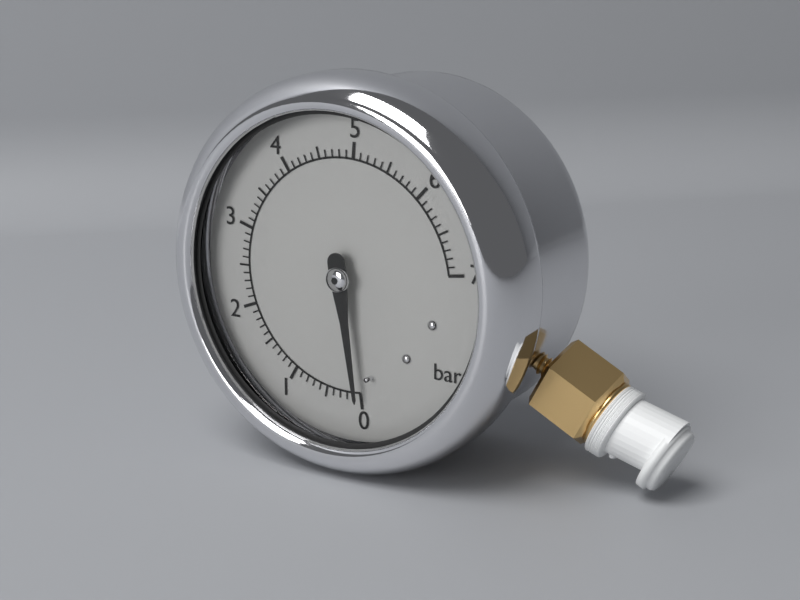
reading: 0.0 bar
